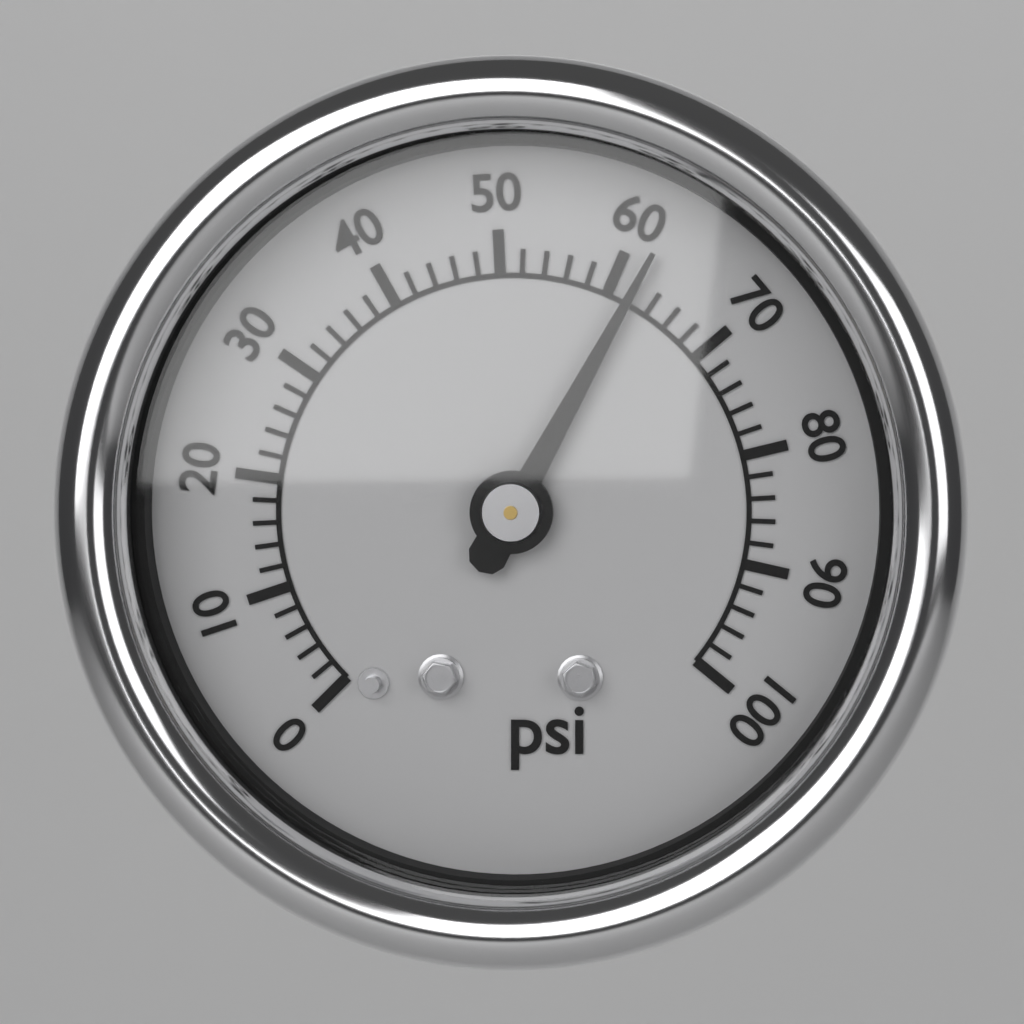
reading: 62 psi
